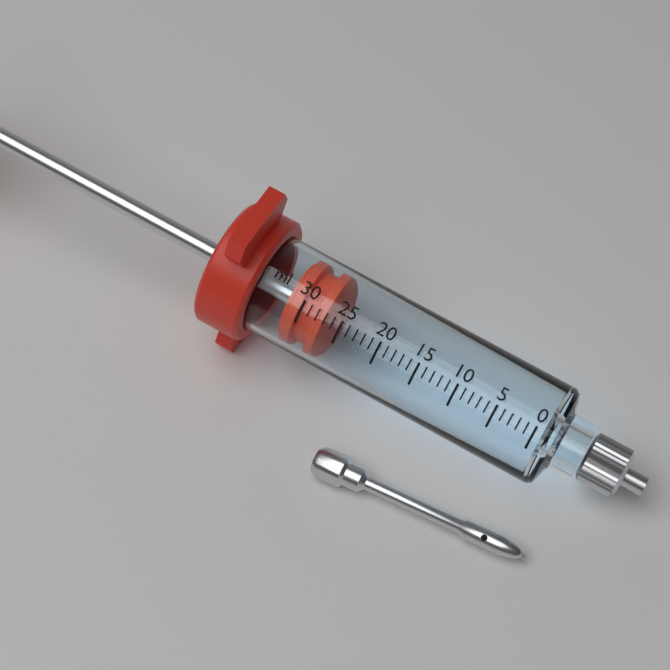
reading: 27 ml
